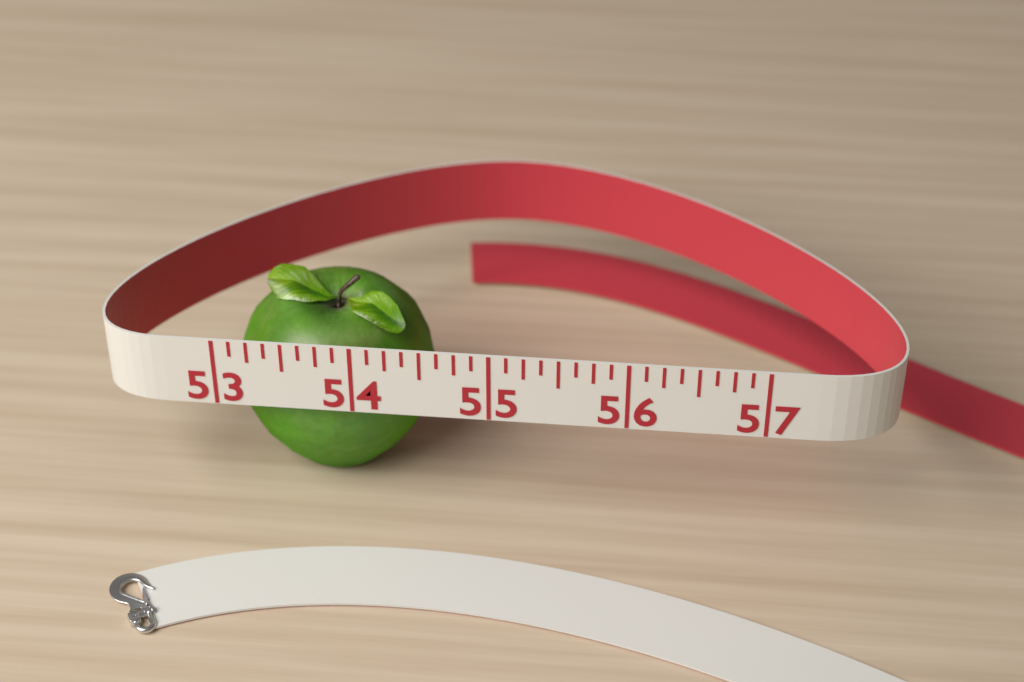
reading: 54.500 (no unit)
